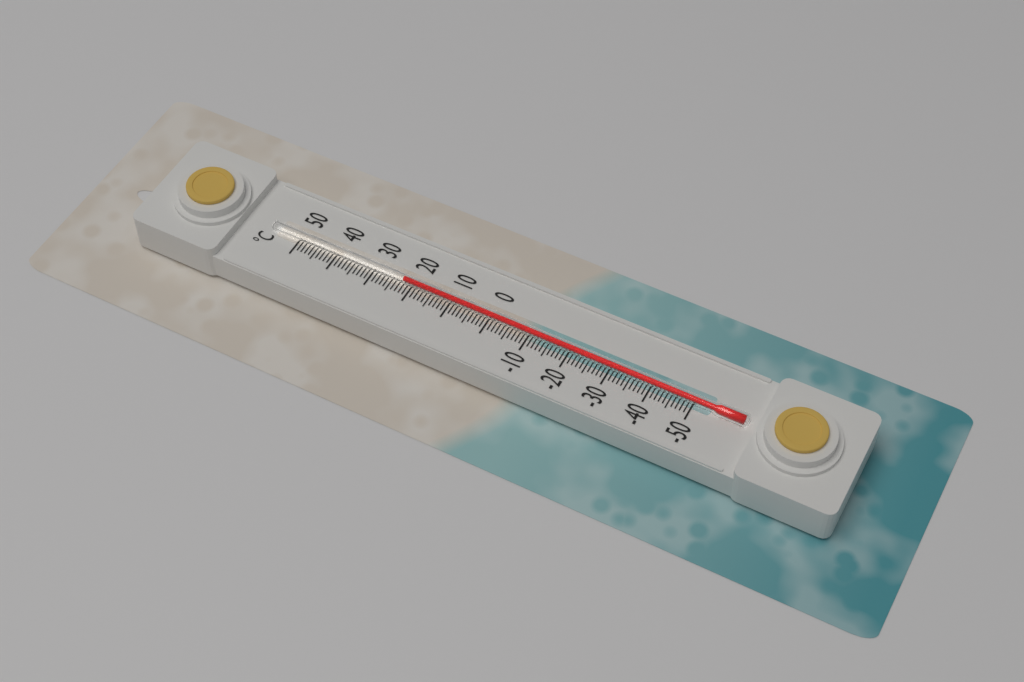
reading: 22 °C
